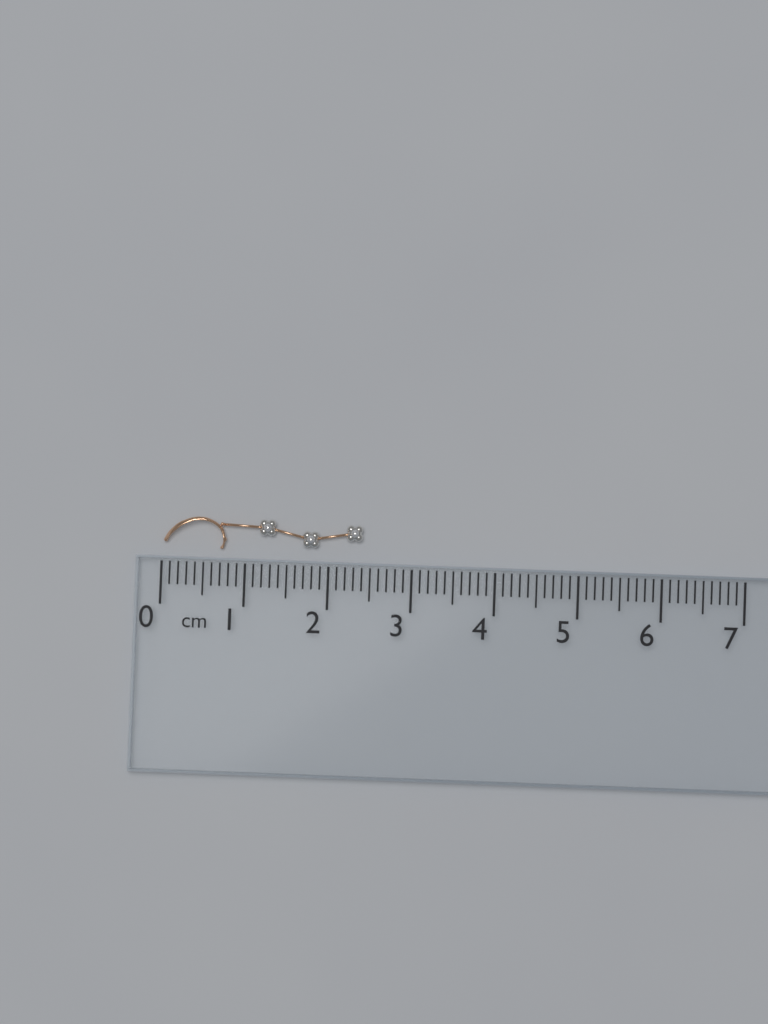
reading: 2.4 cm
